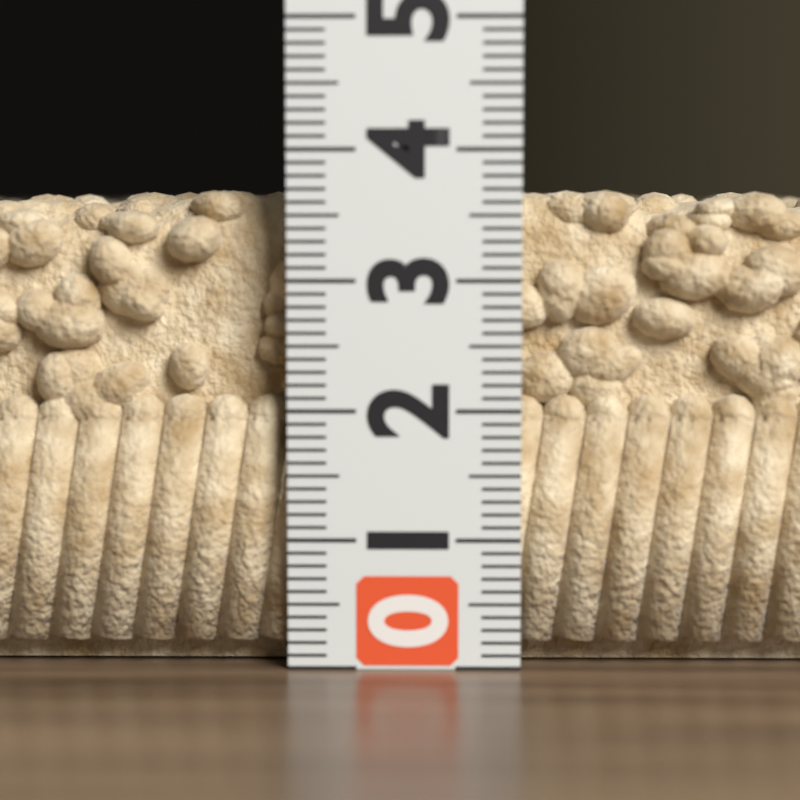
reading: 3.7 (no unit)
